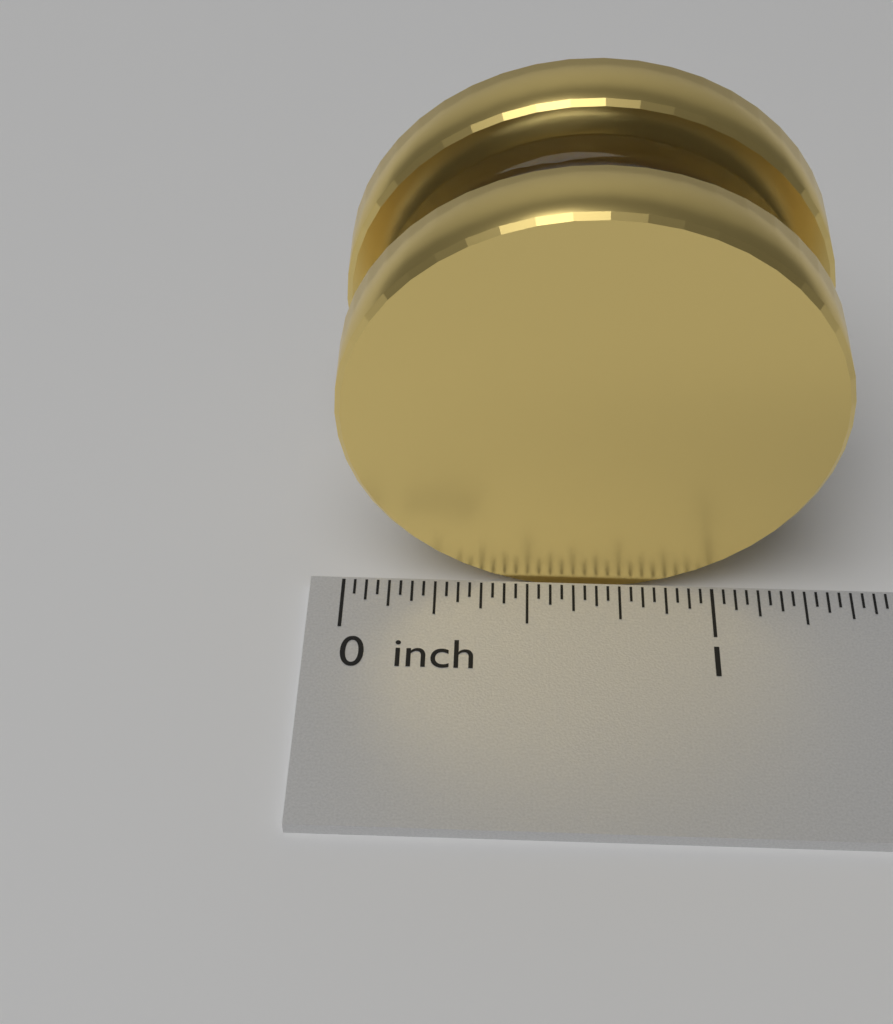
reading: 1.28125 inch
